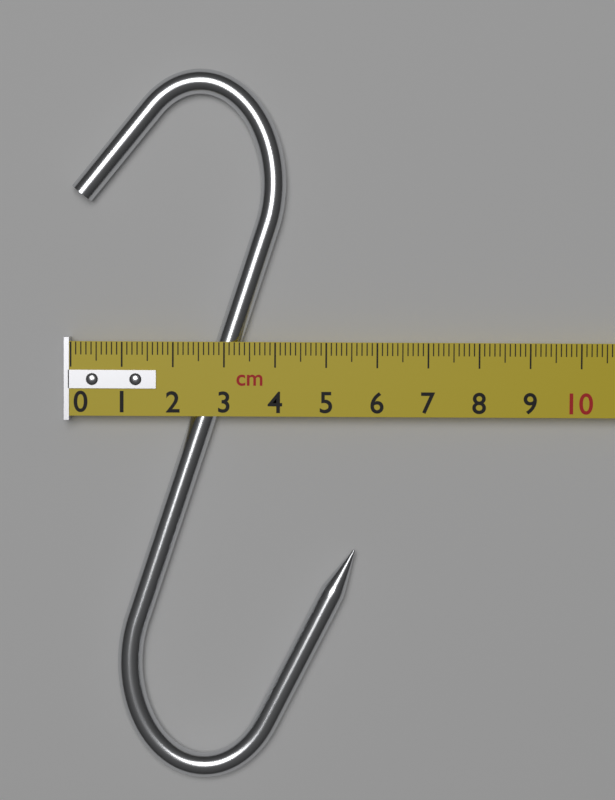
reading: 5.6 cm
